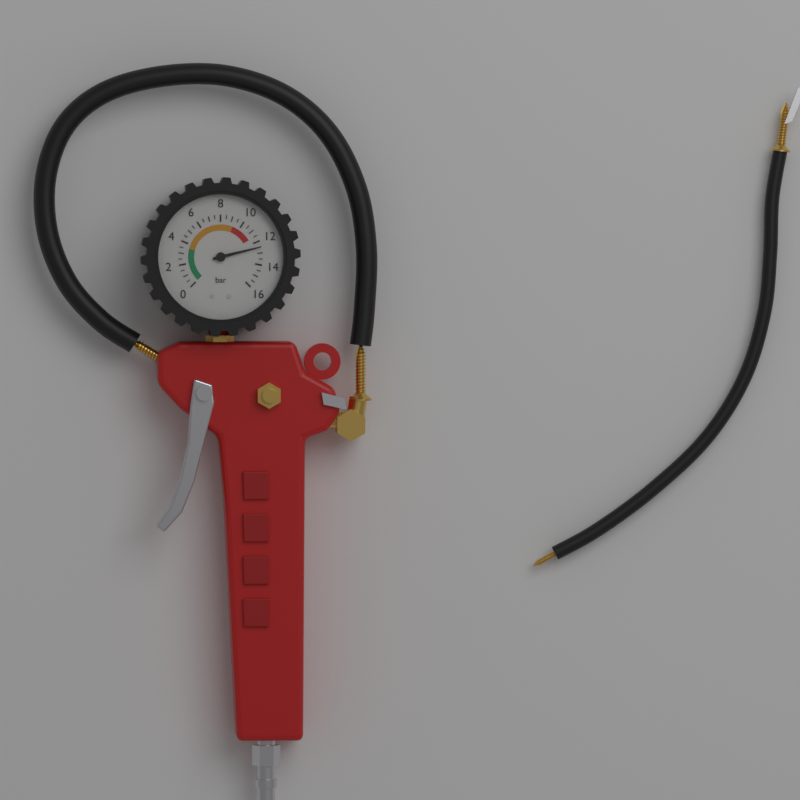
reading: 12.5 bar
